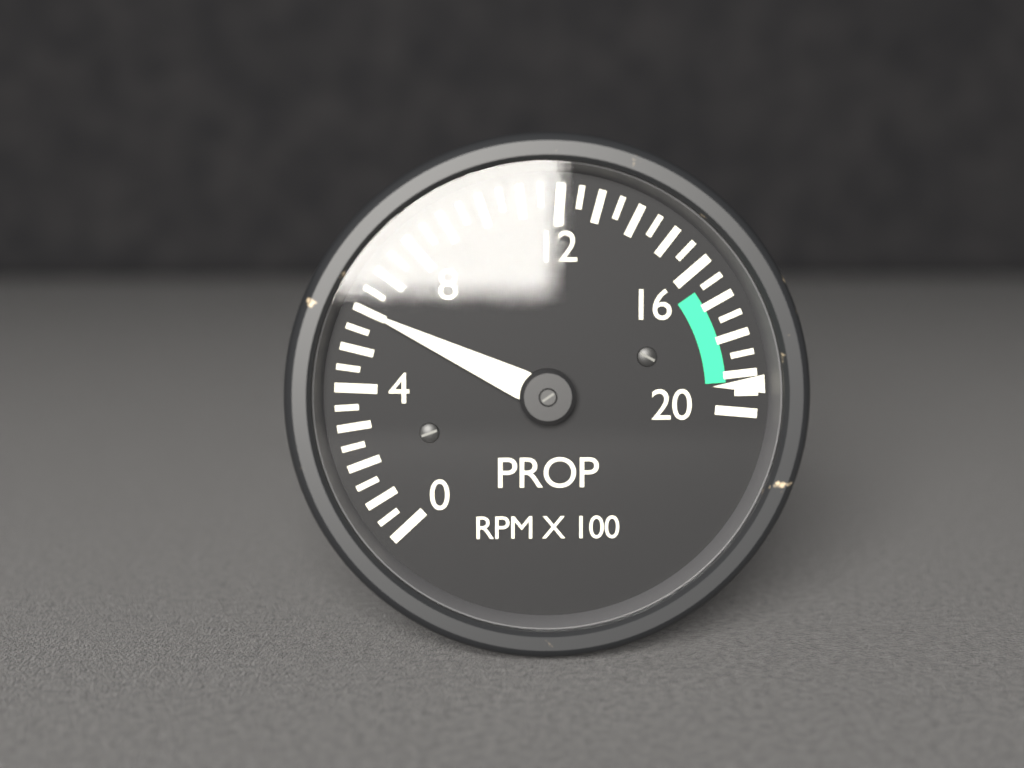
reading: 6.0 RPM X 100
